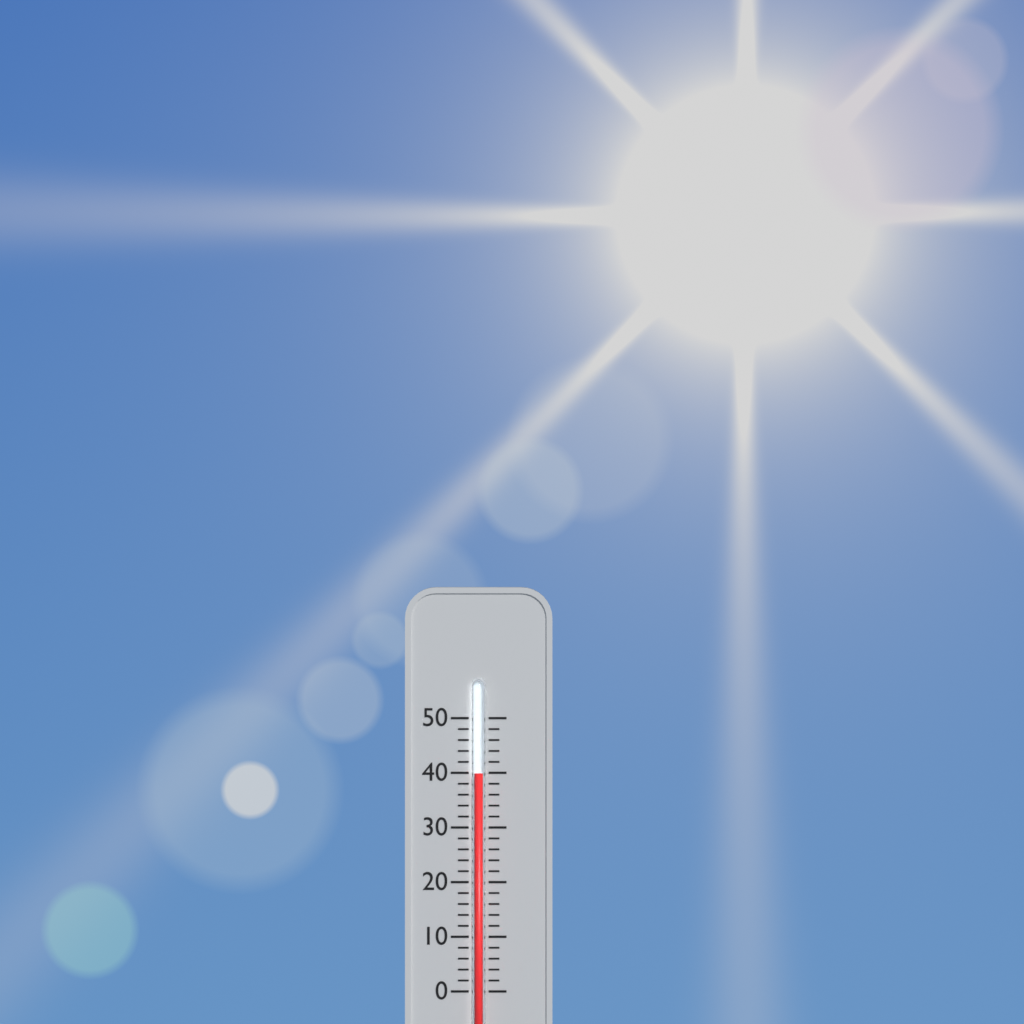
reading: 40 (no unit)
